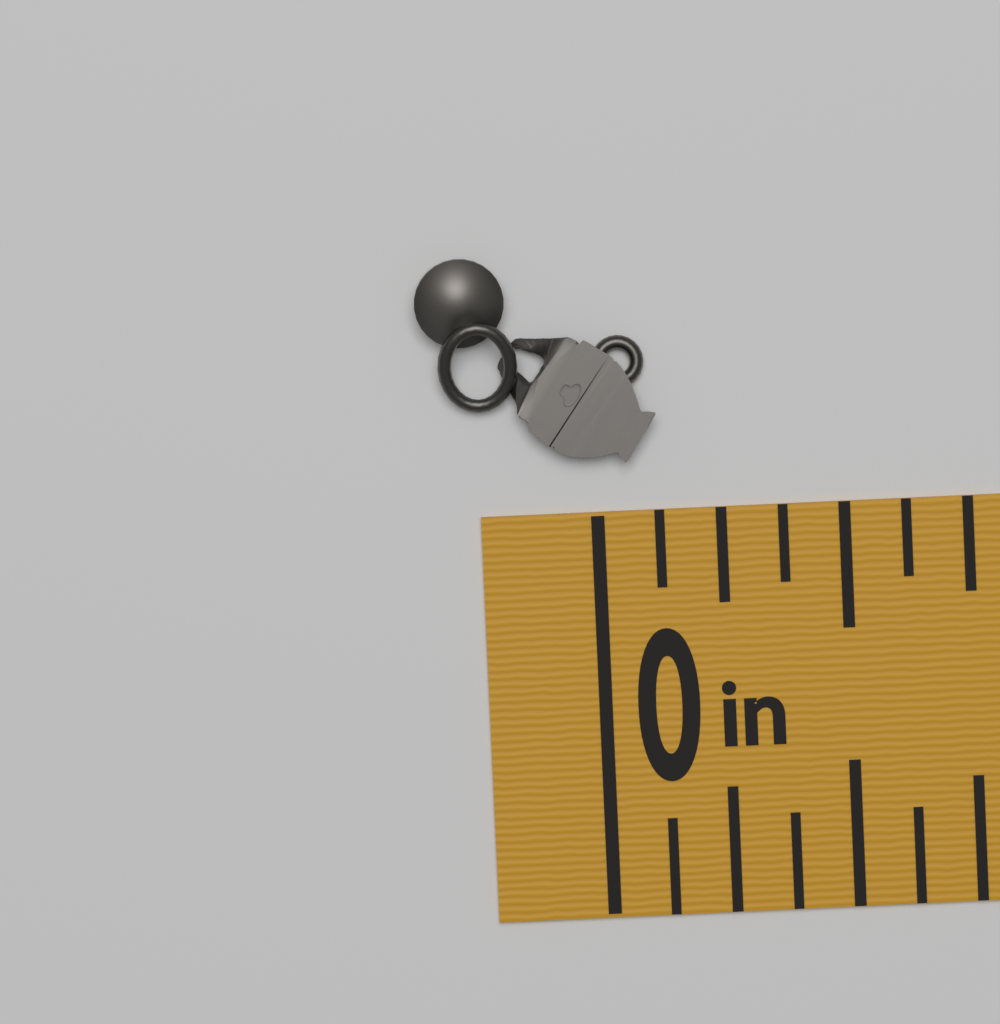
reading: 0.125 in
